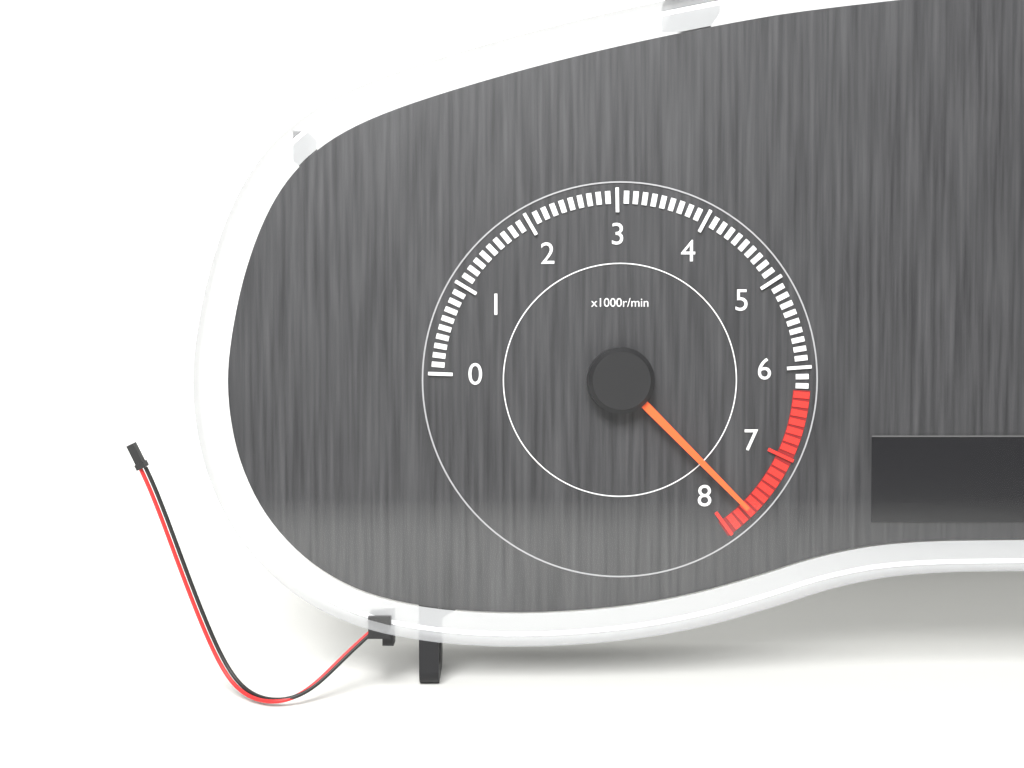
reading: 7700 r/min
